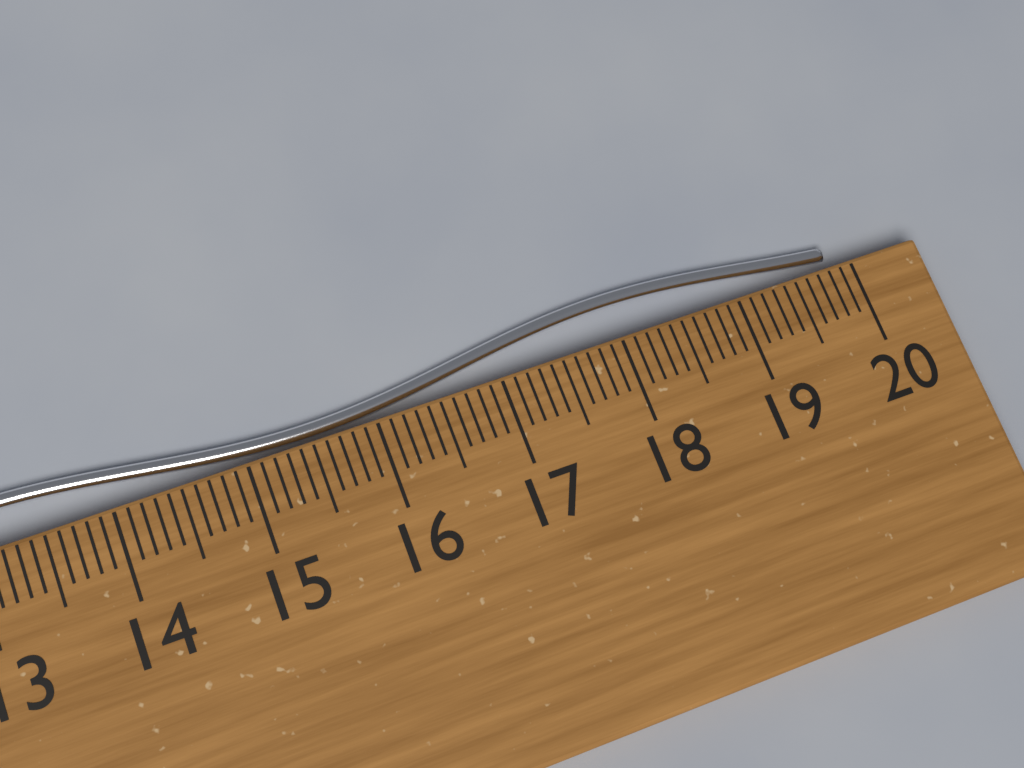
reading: 19.9 cm
